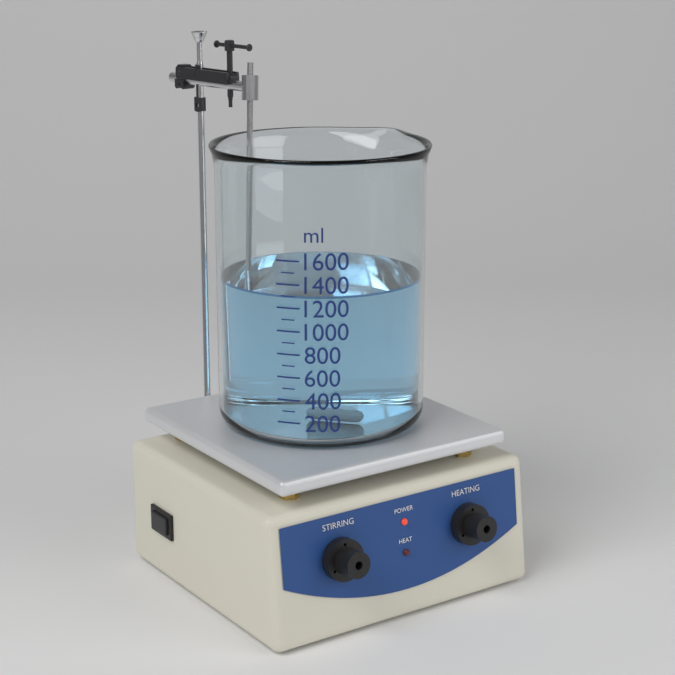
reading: 1300 ml
